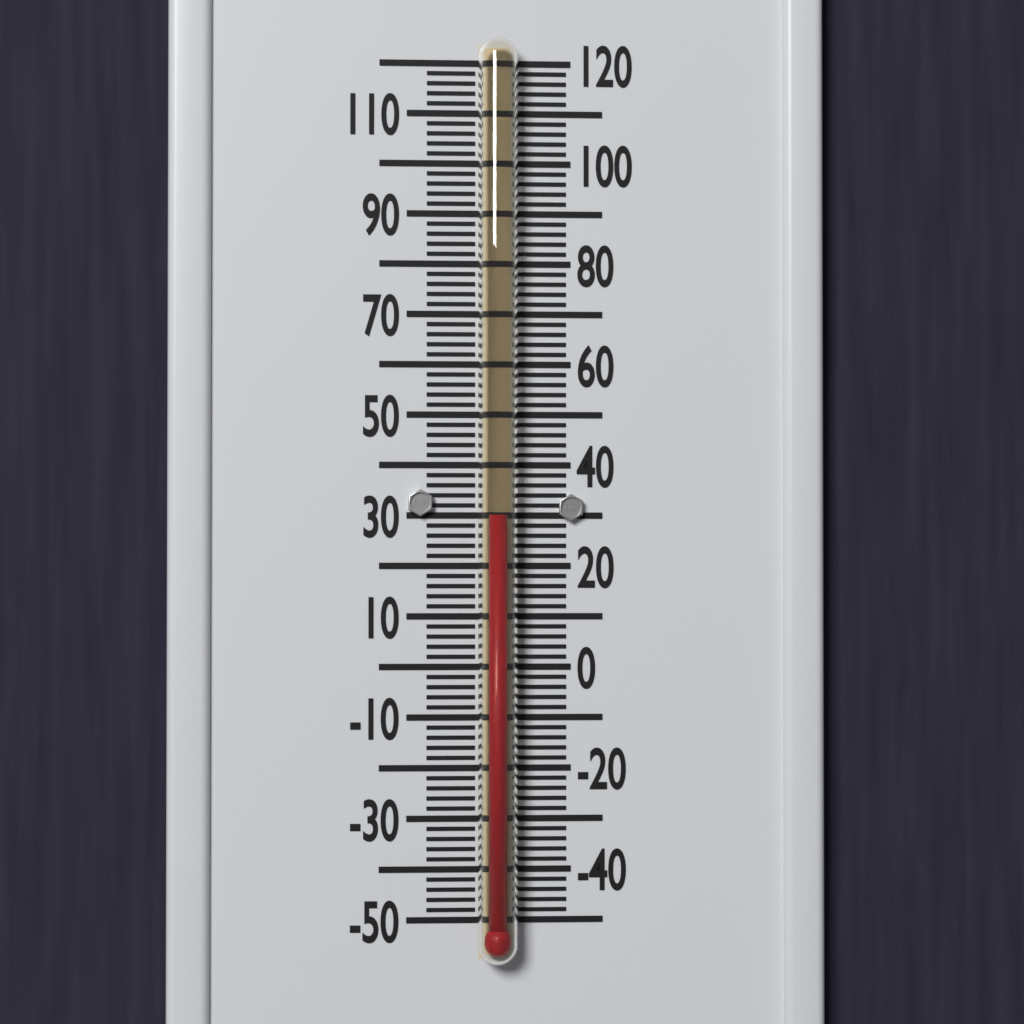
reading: 30 °F
